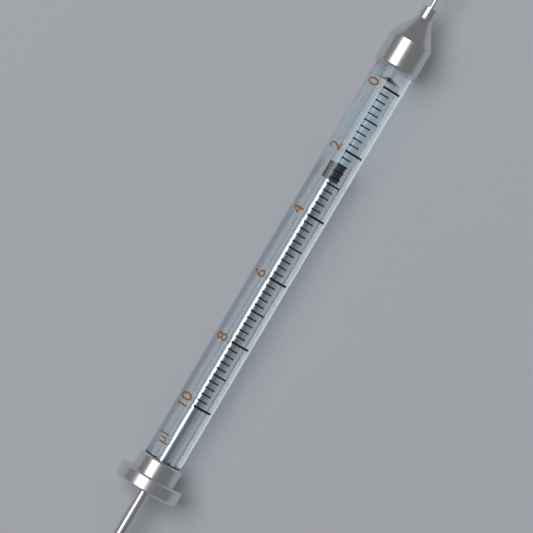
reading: 2.4 µl
